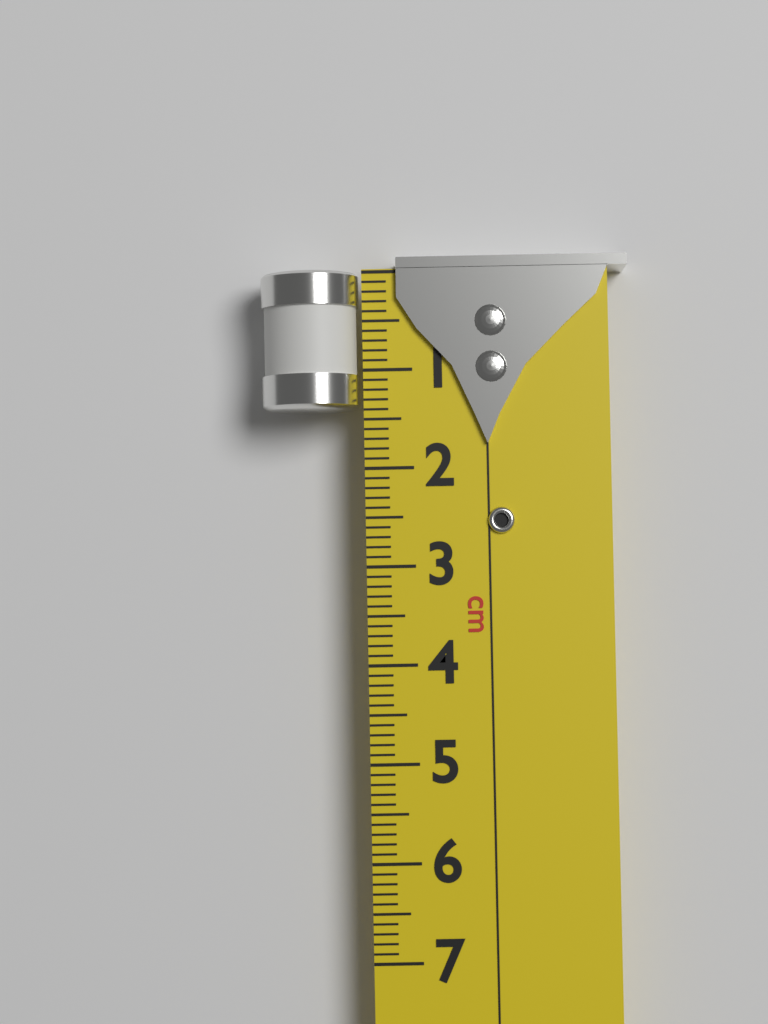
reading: 1.4 cm
